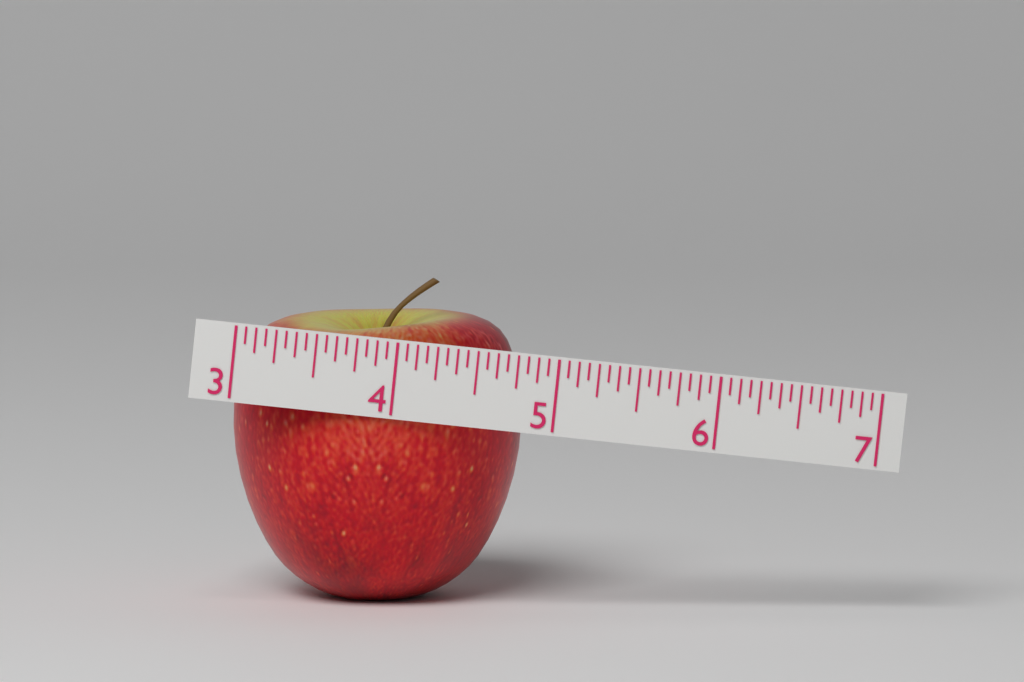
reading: 4.8125 (no unit)
